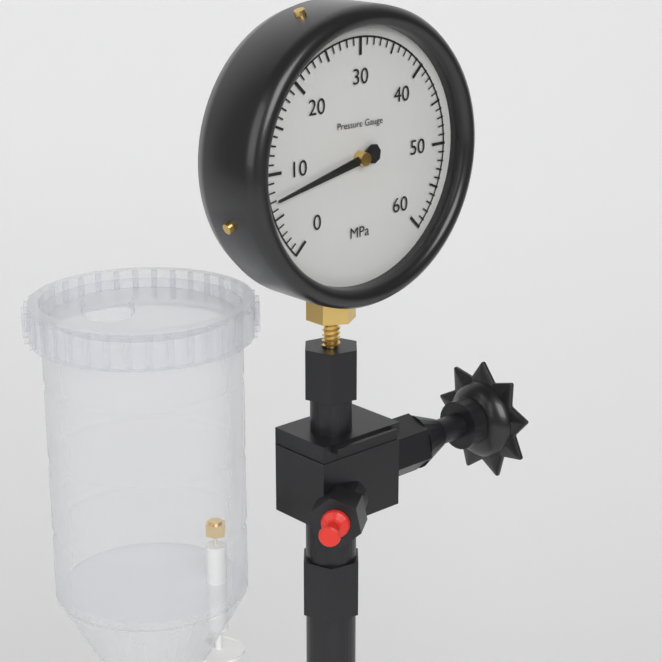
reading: 7 MPa
